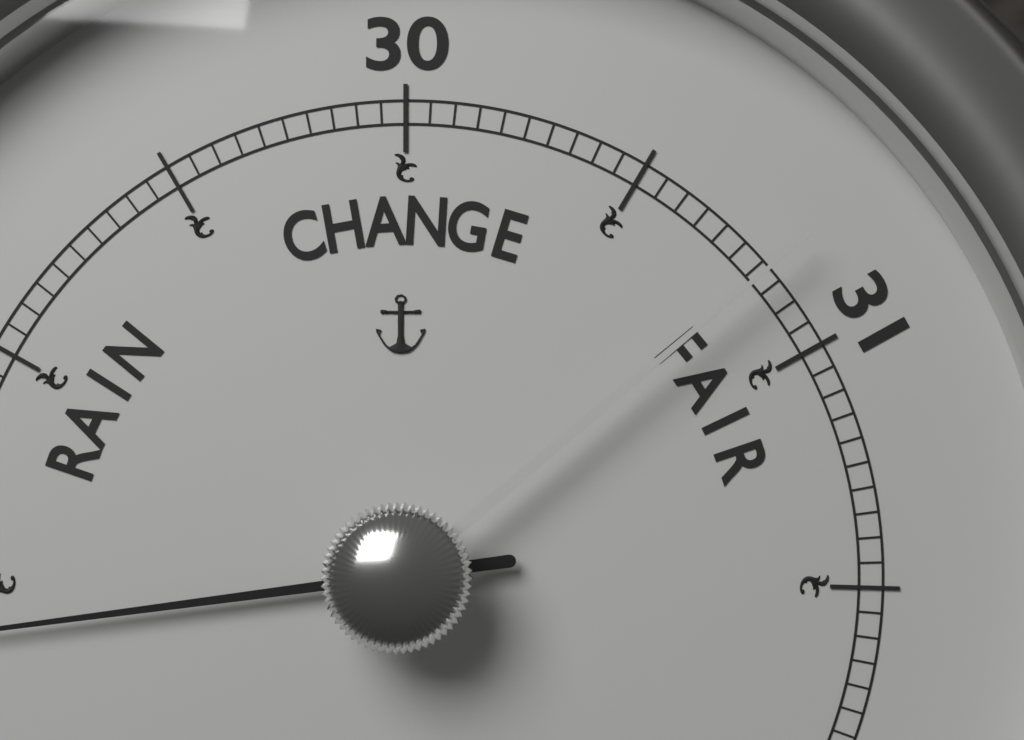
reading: 28.40 (no unit)
